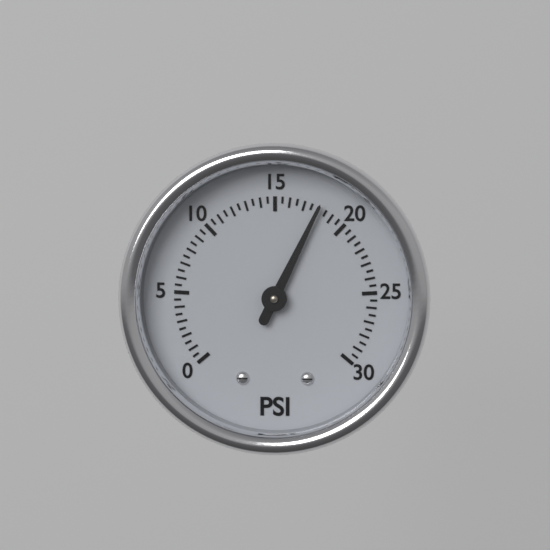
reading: 18.0 psi
